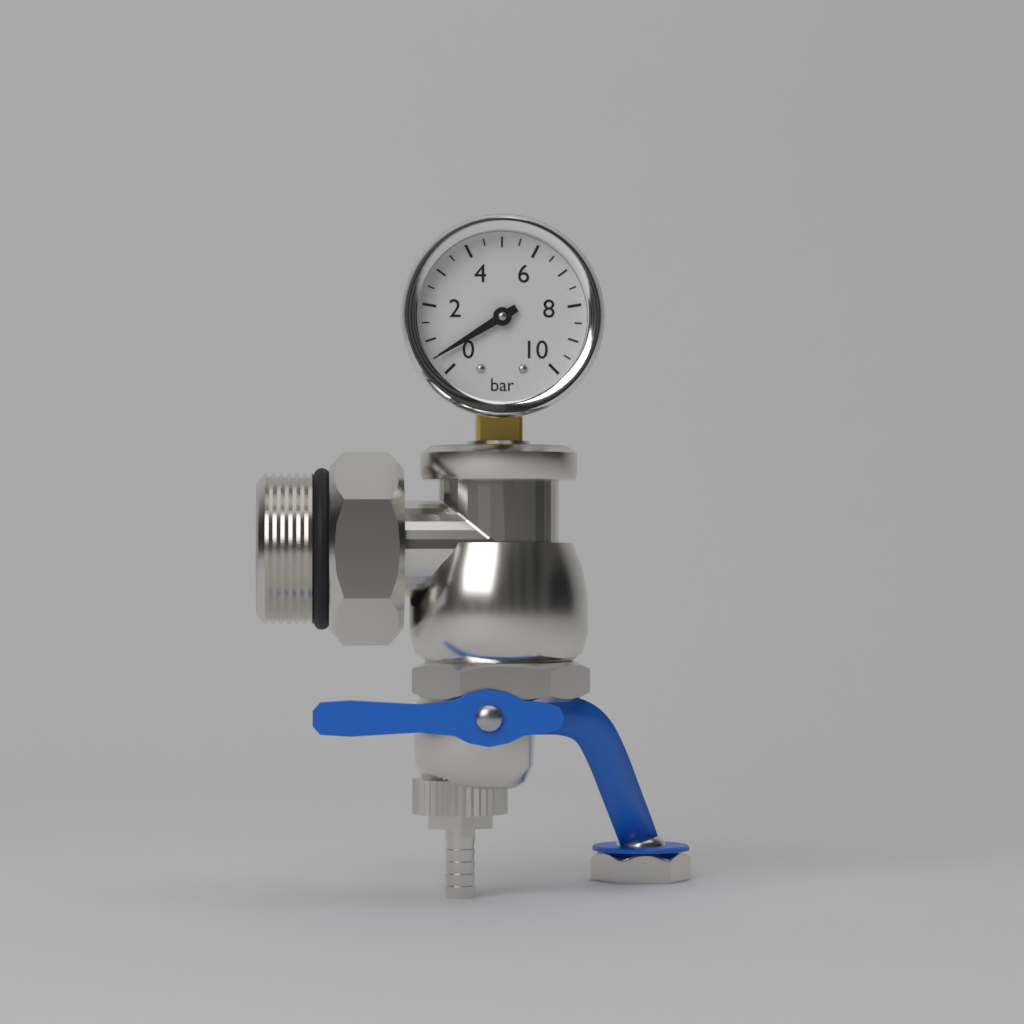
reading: 0.5 bar
